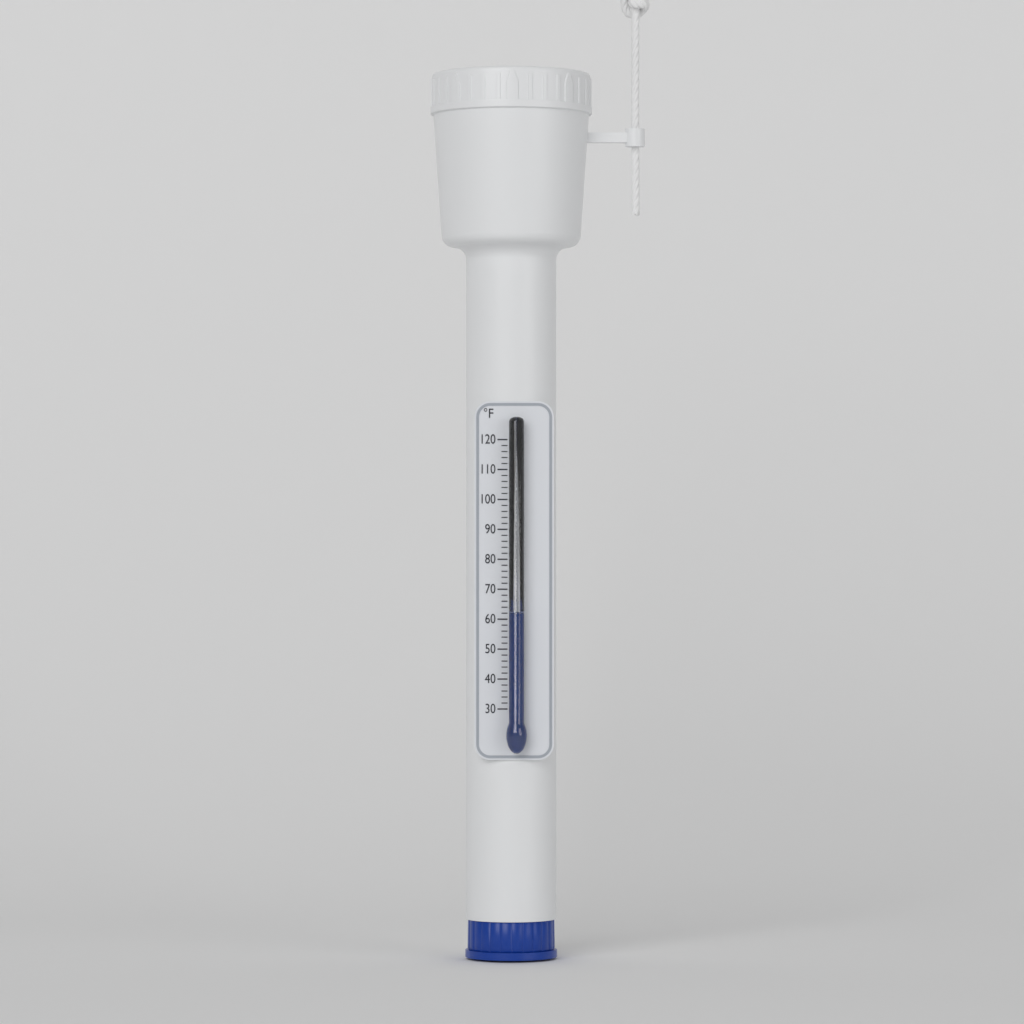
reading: 62 °F
